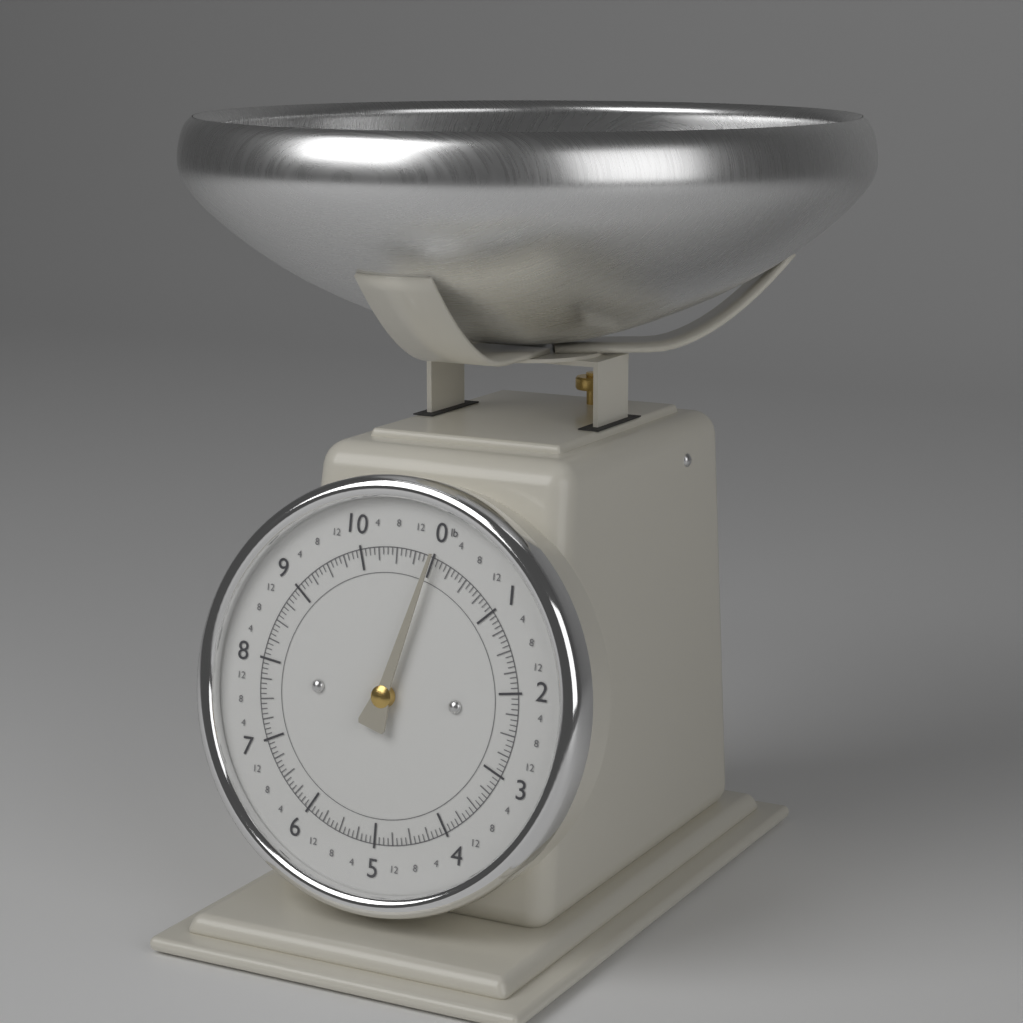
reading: 0.0000 lb
